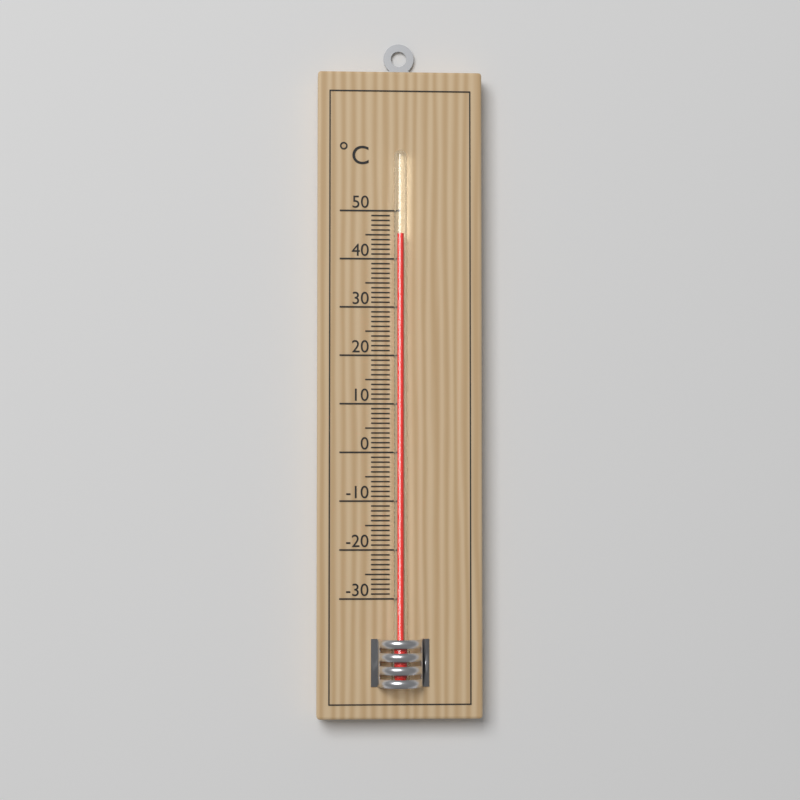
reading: 45 °C
